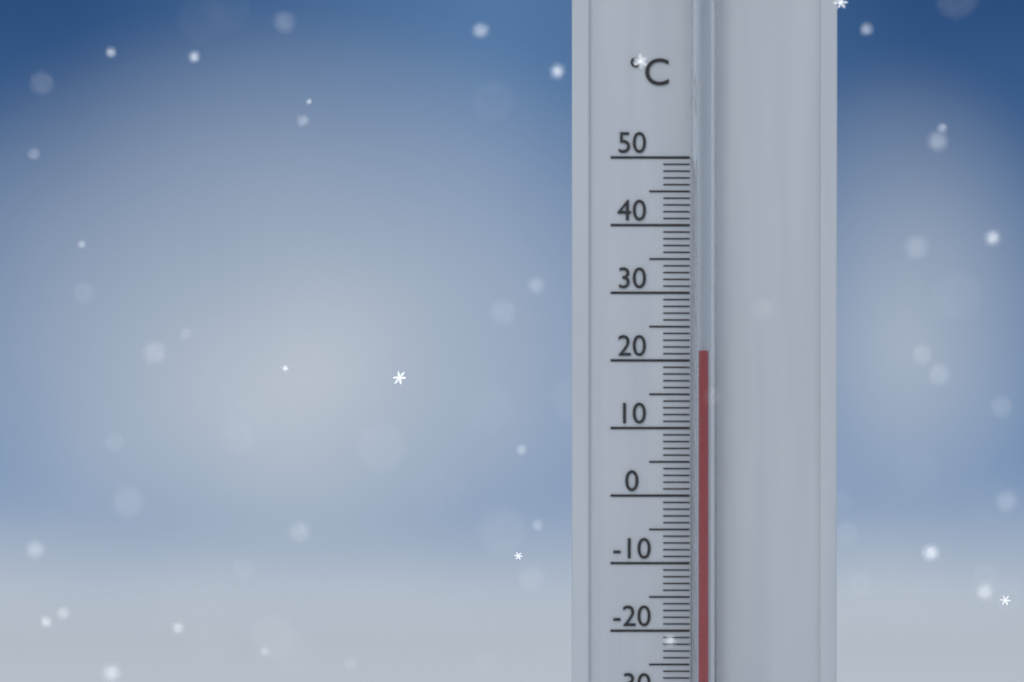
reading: 21 °C
